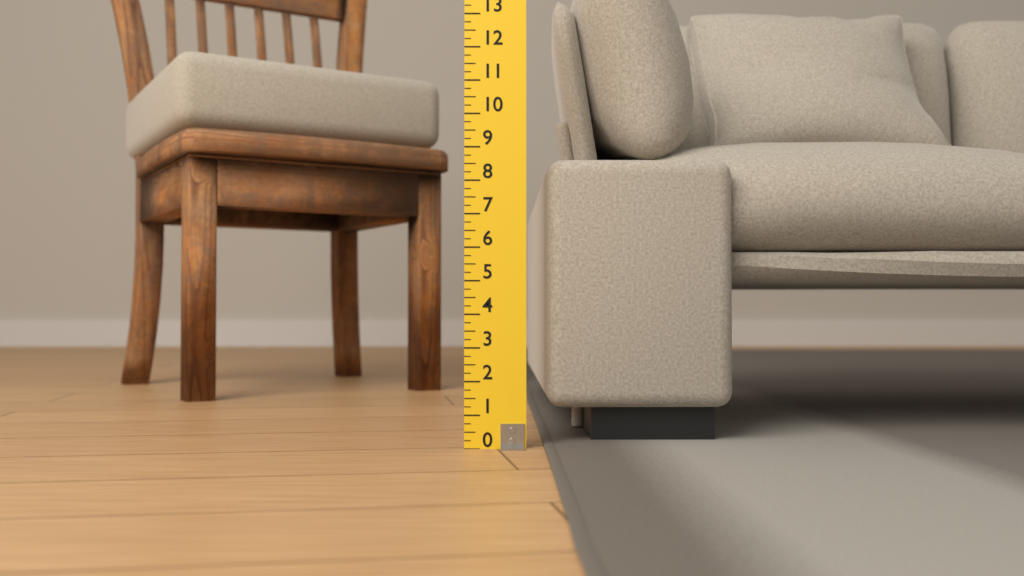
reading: 8.75 (no unit)
